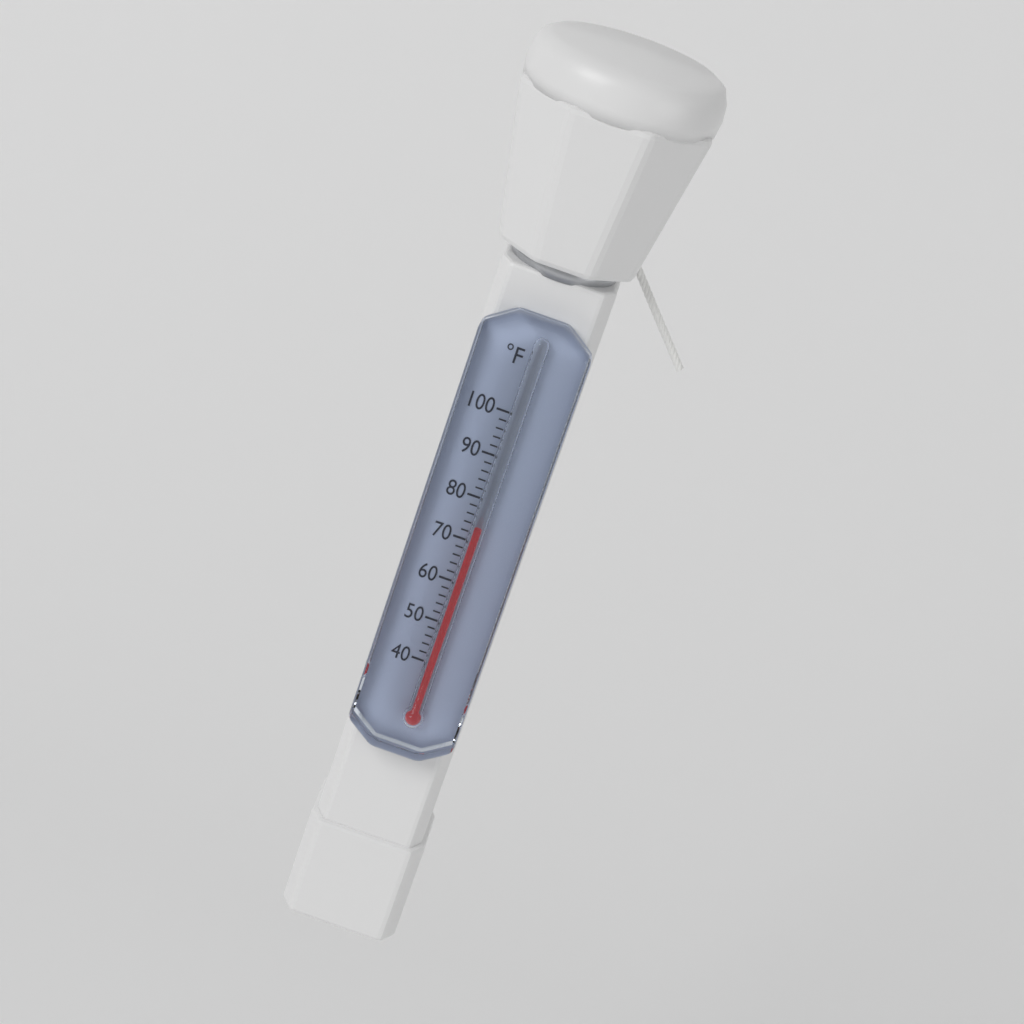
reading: 74 °F
